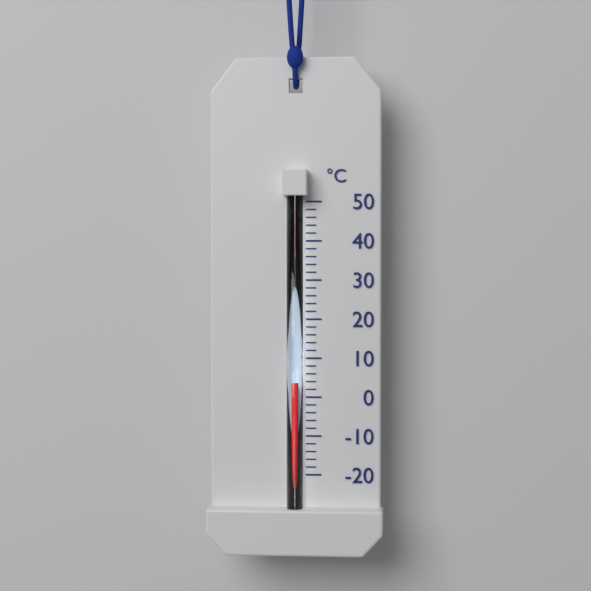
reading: 4 °C
